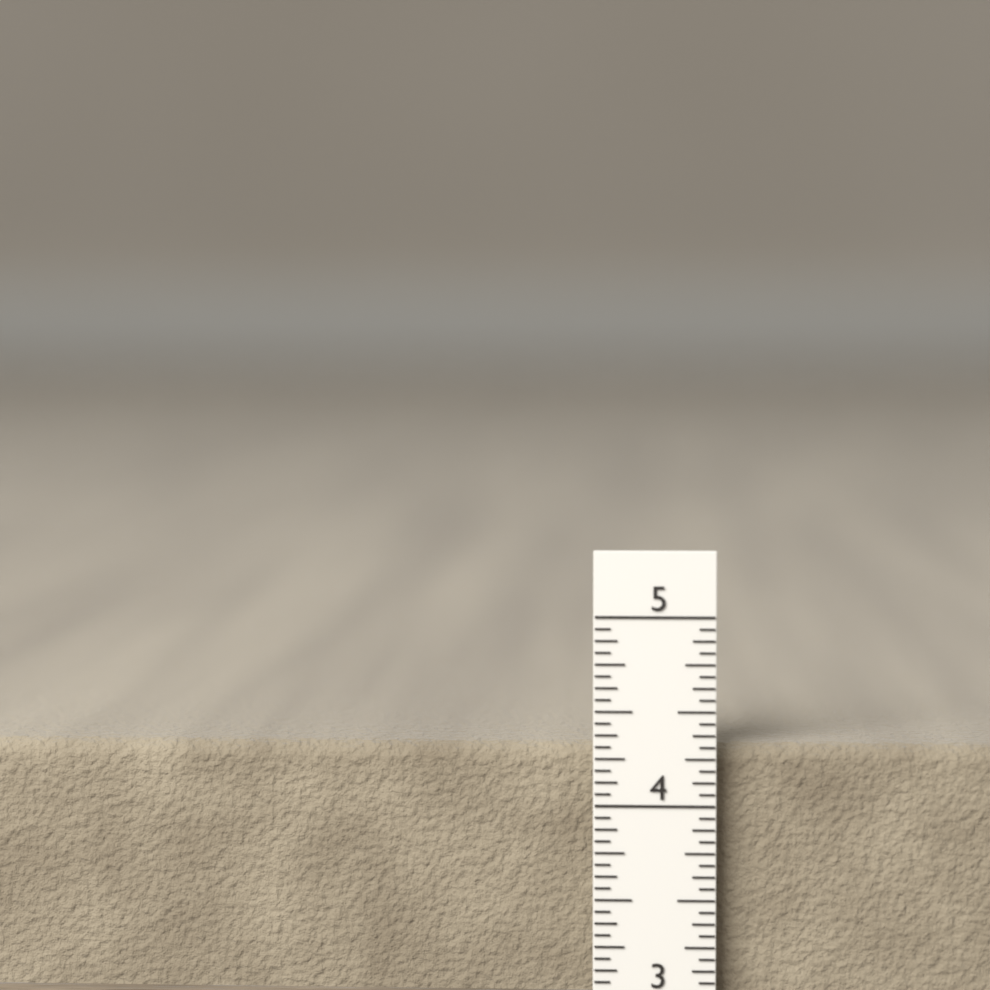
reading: 4.3125 in
